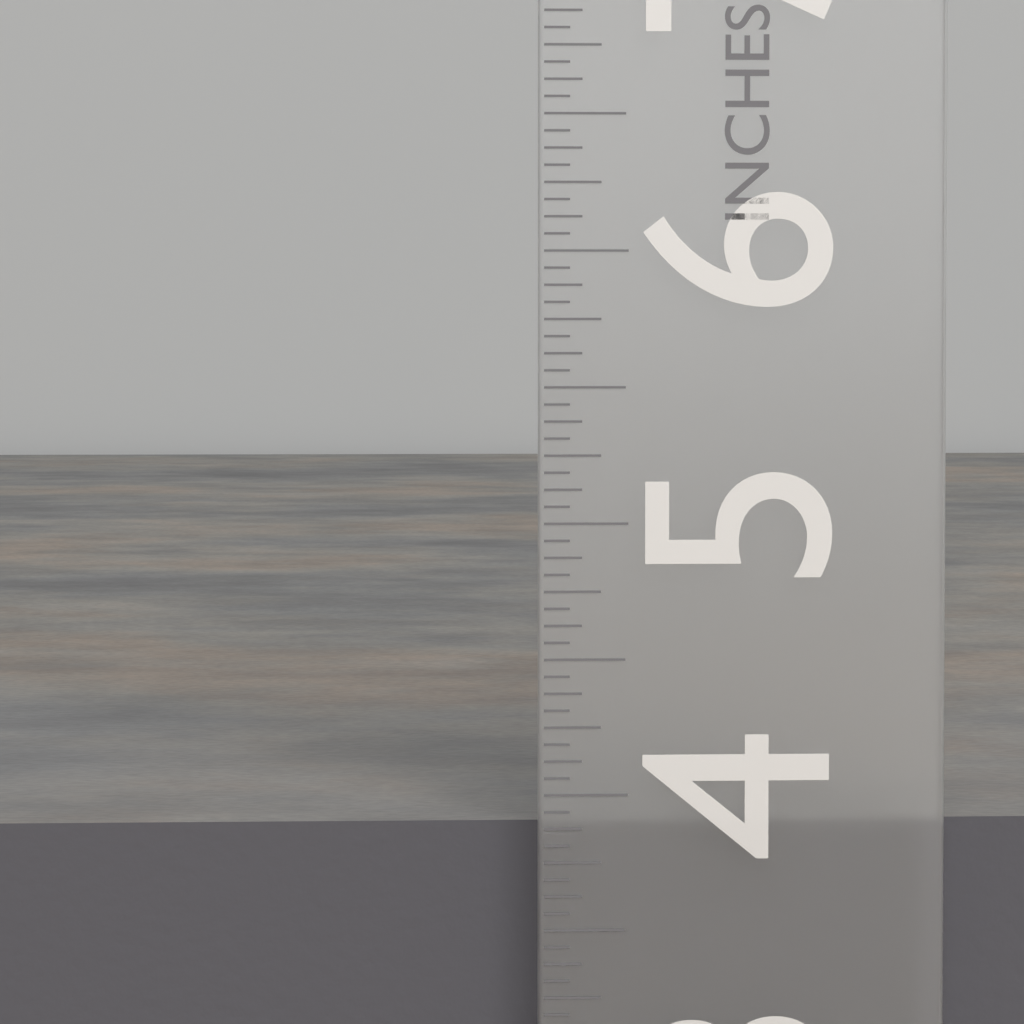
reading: 3.8750 in
